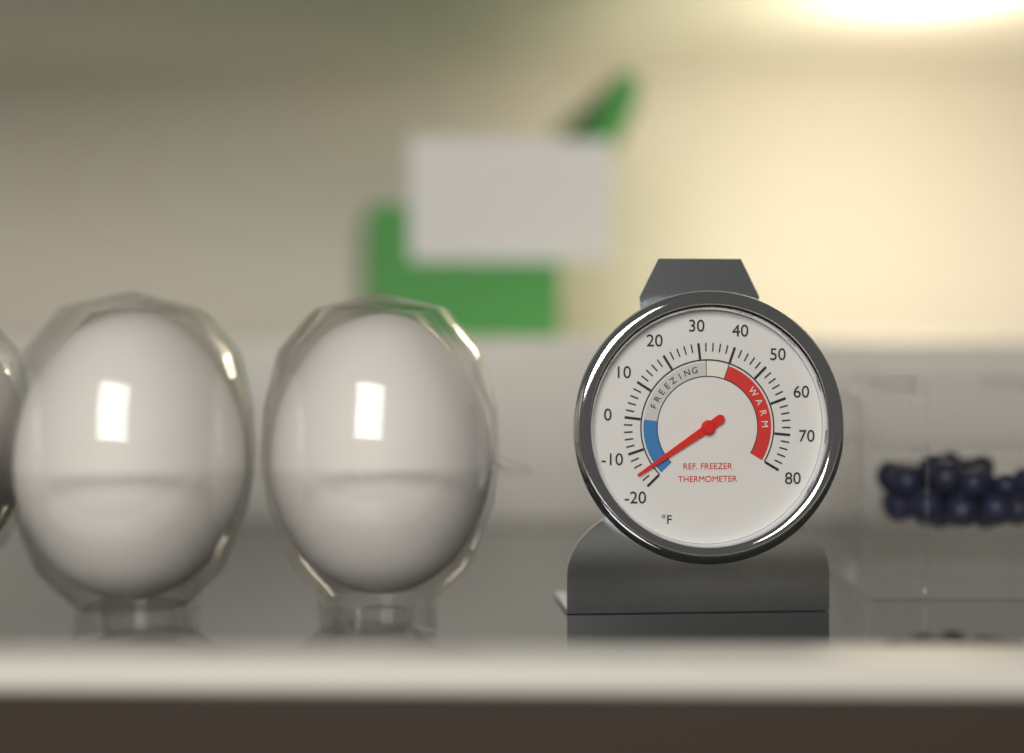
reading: -16 °F
